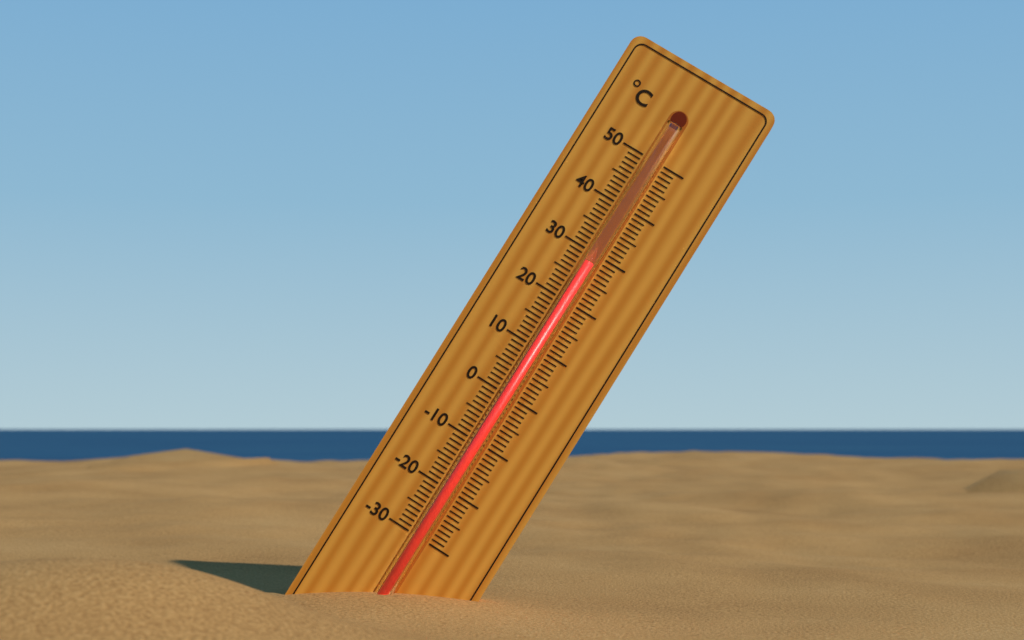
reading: 28 °C
